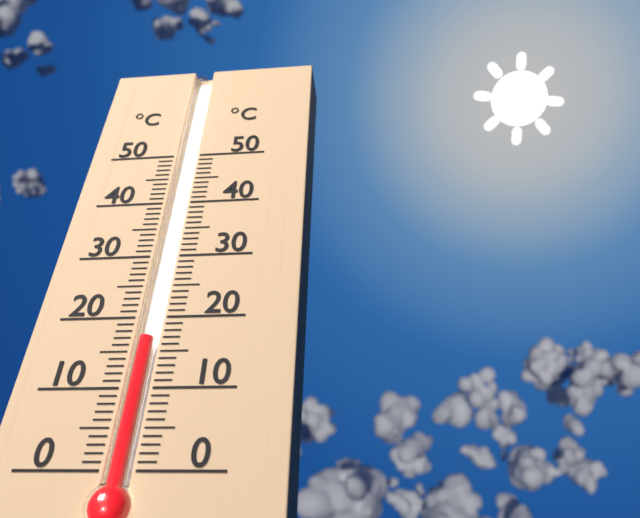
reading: 17 °C
